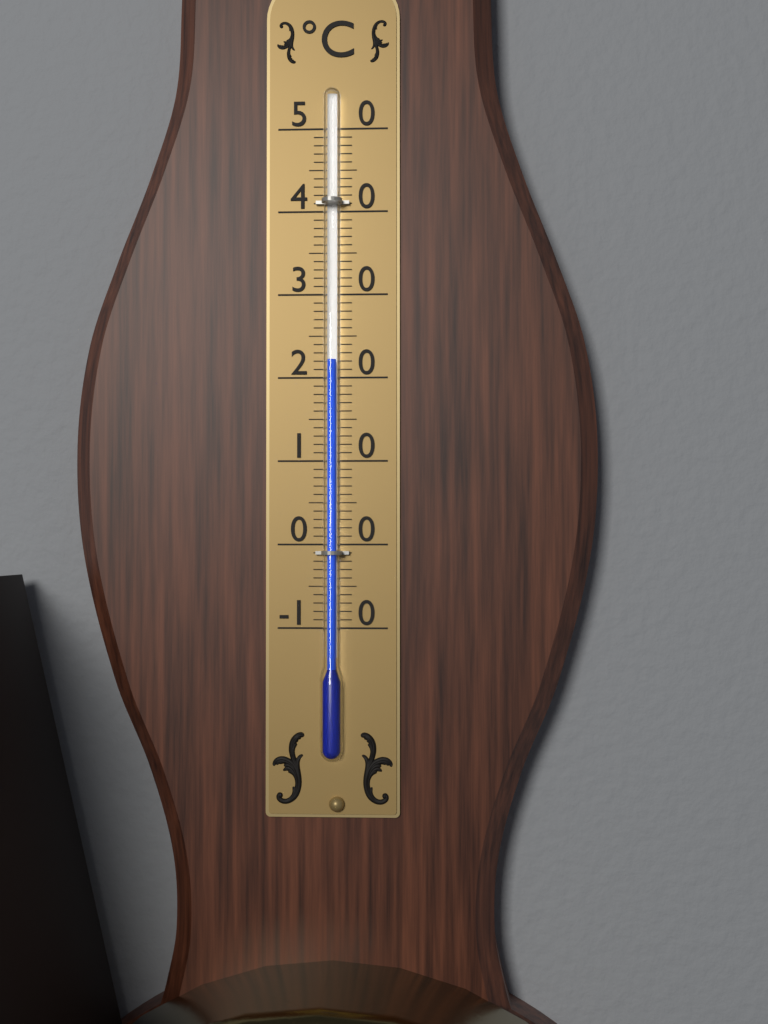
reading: 22 °C
